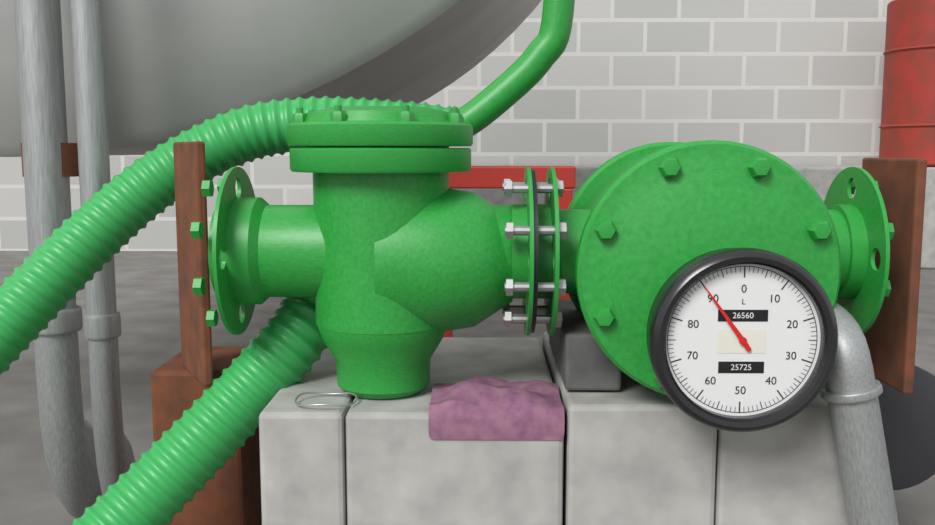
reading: 90 L
